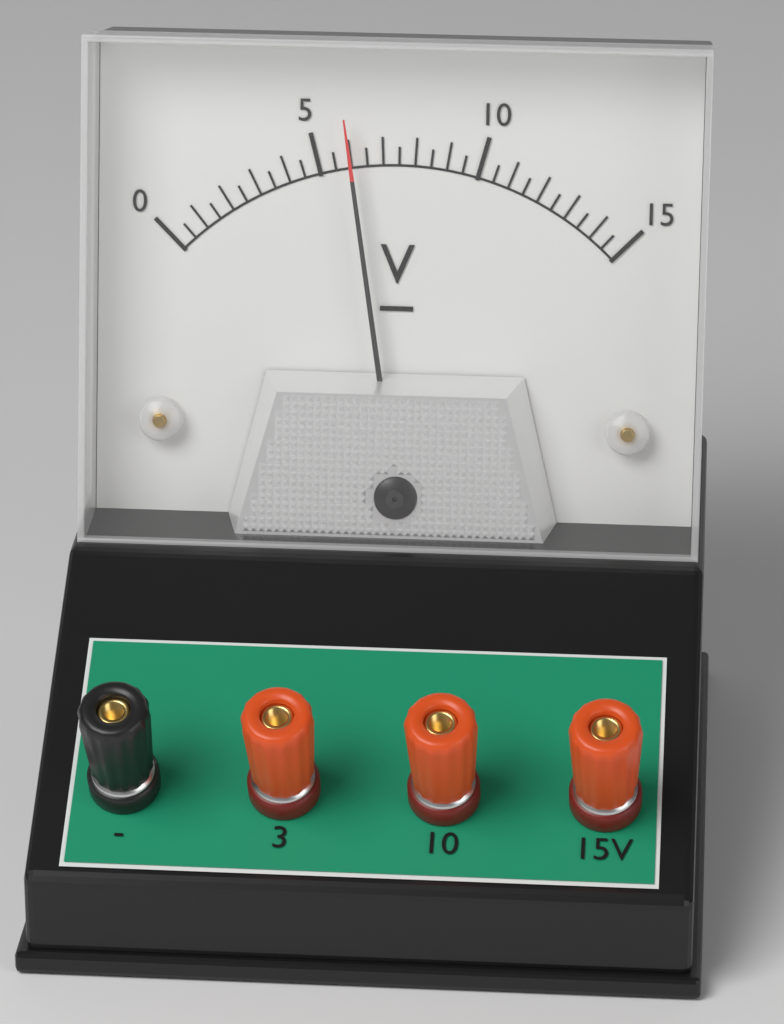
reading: 6.0 V
